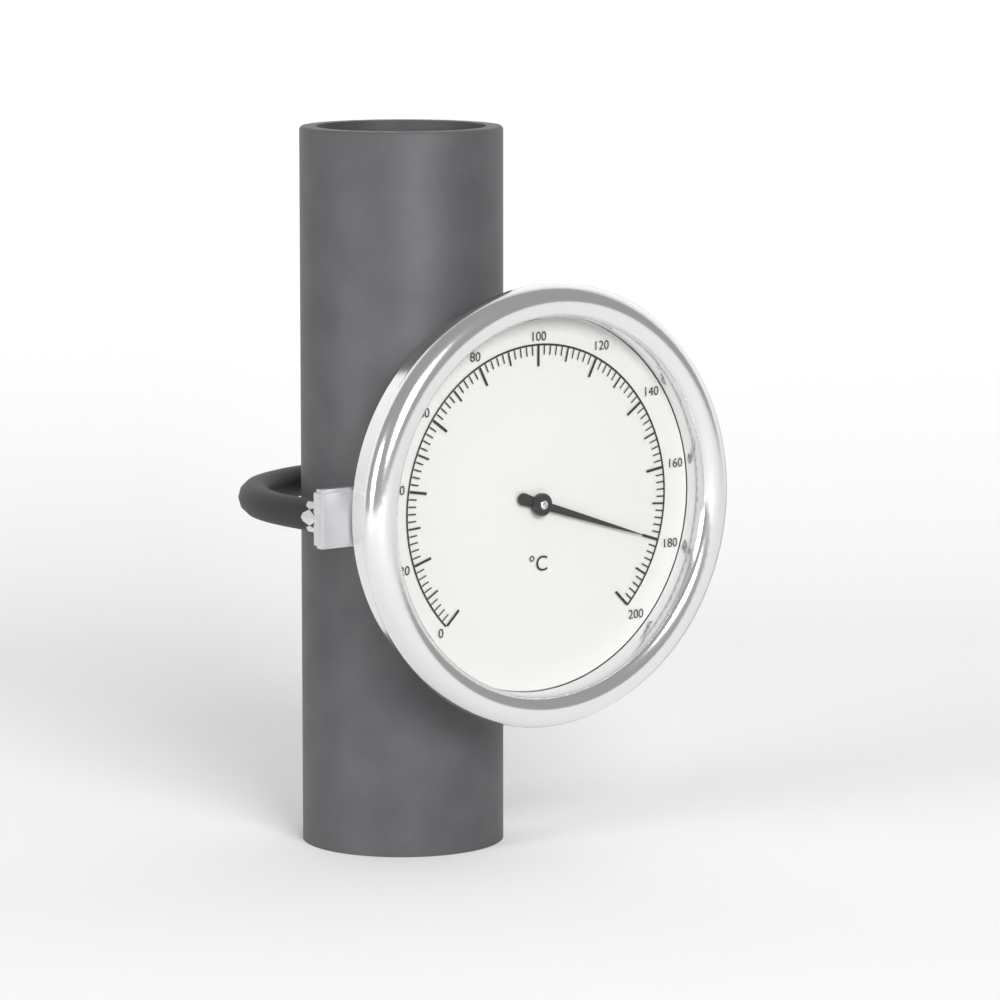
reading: 180 °C
